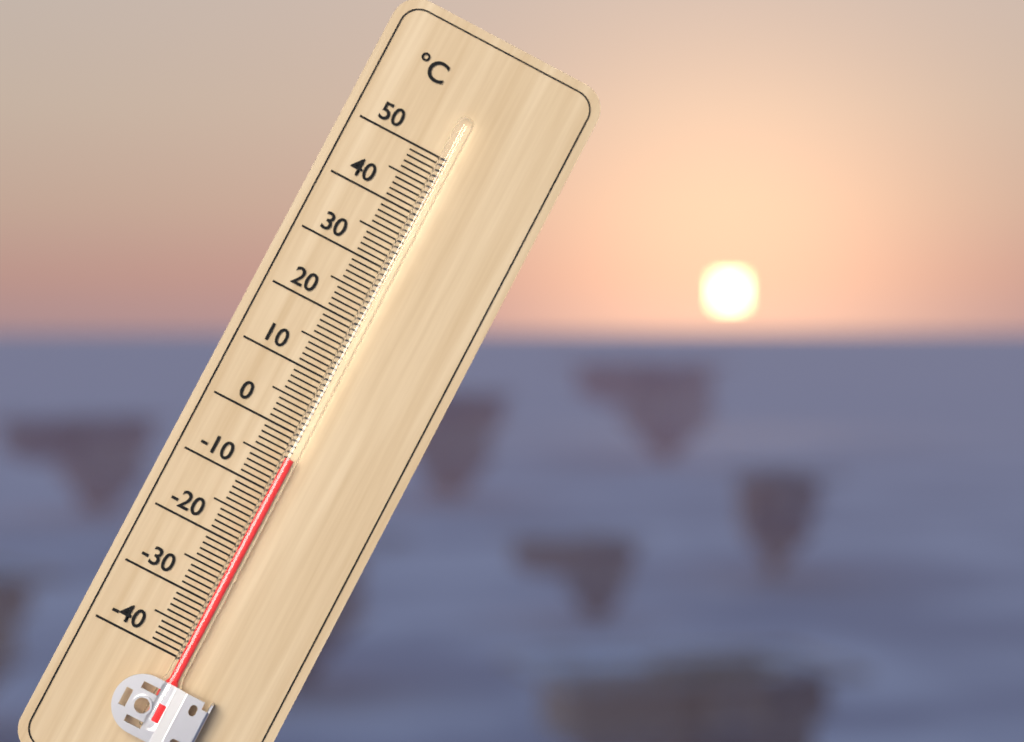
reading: -4 °C
